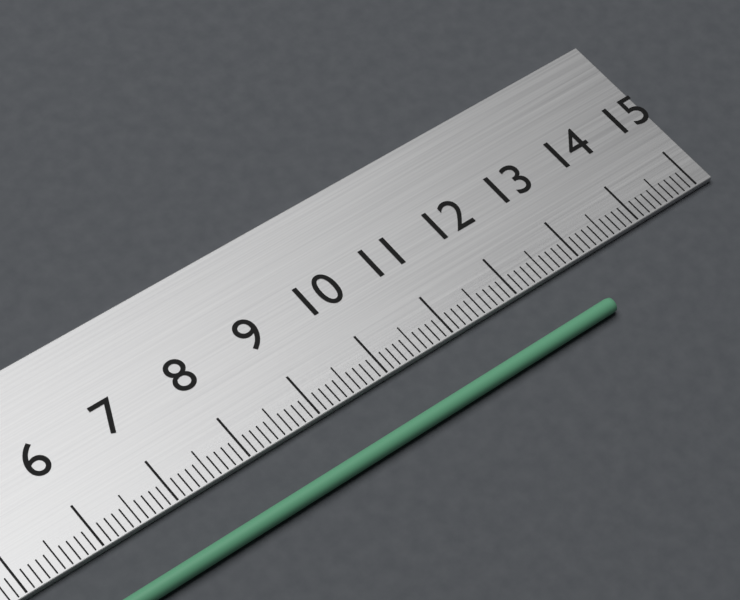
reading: 12.9 cm
